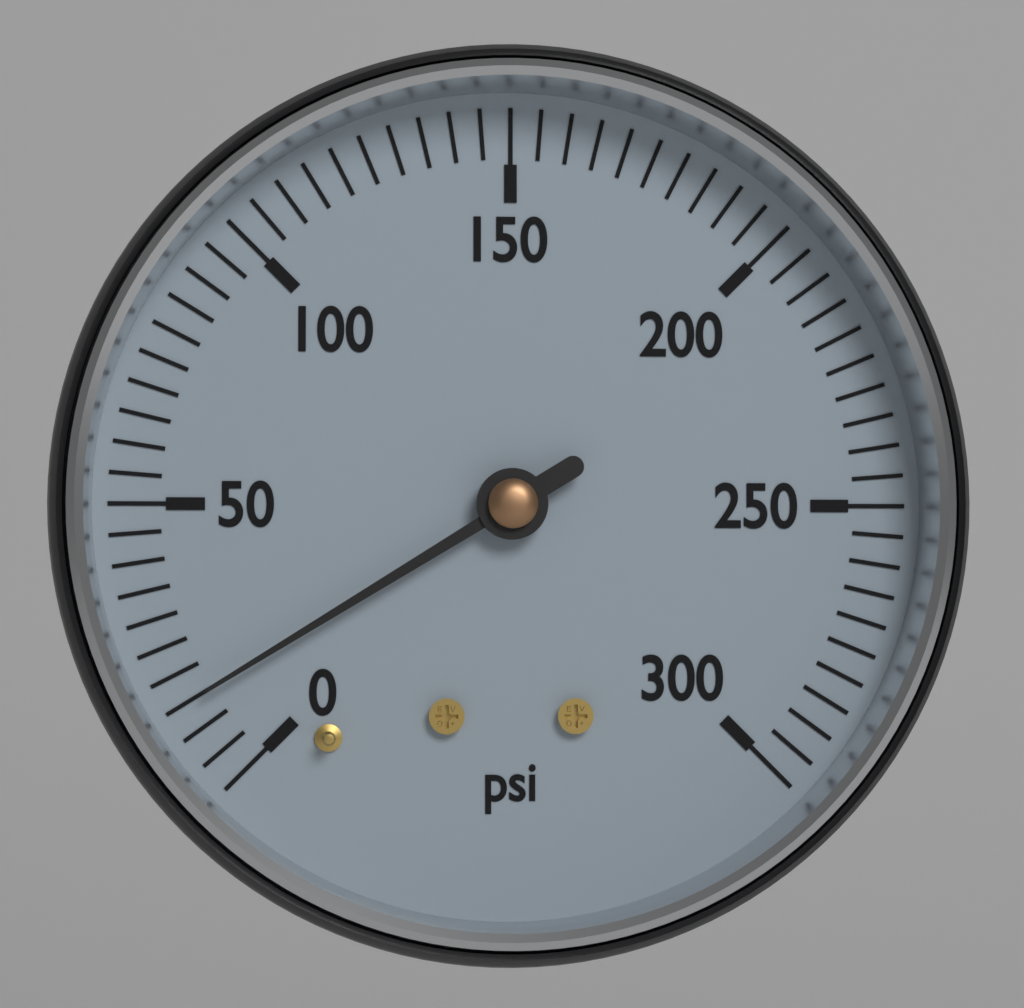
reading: 15 psi
